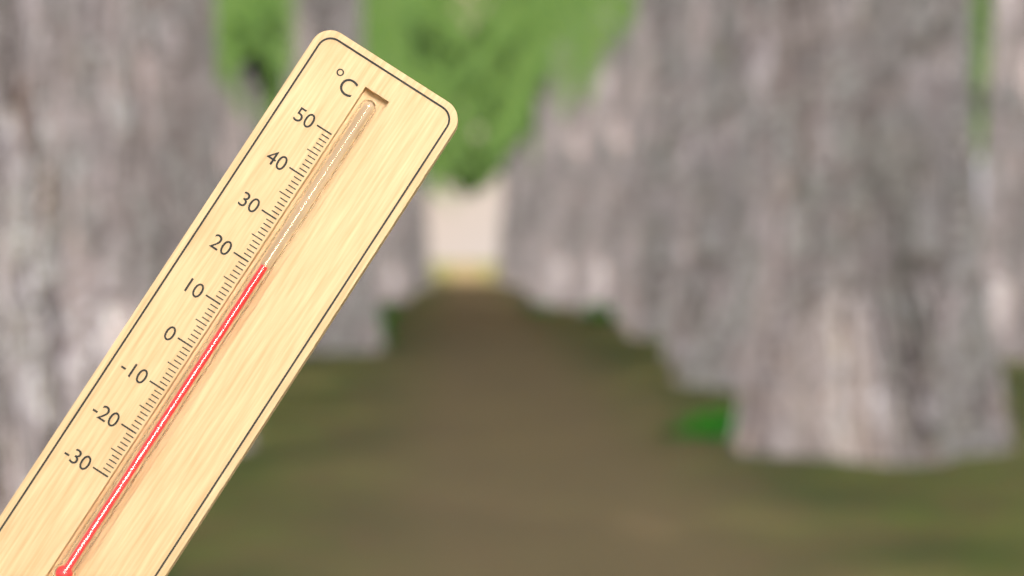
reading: 21 °C
